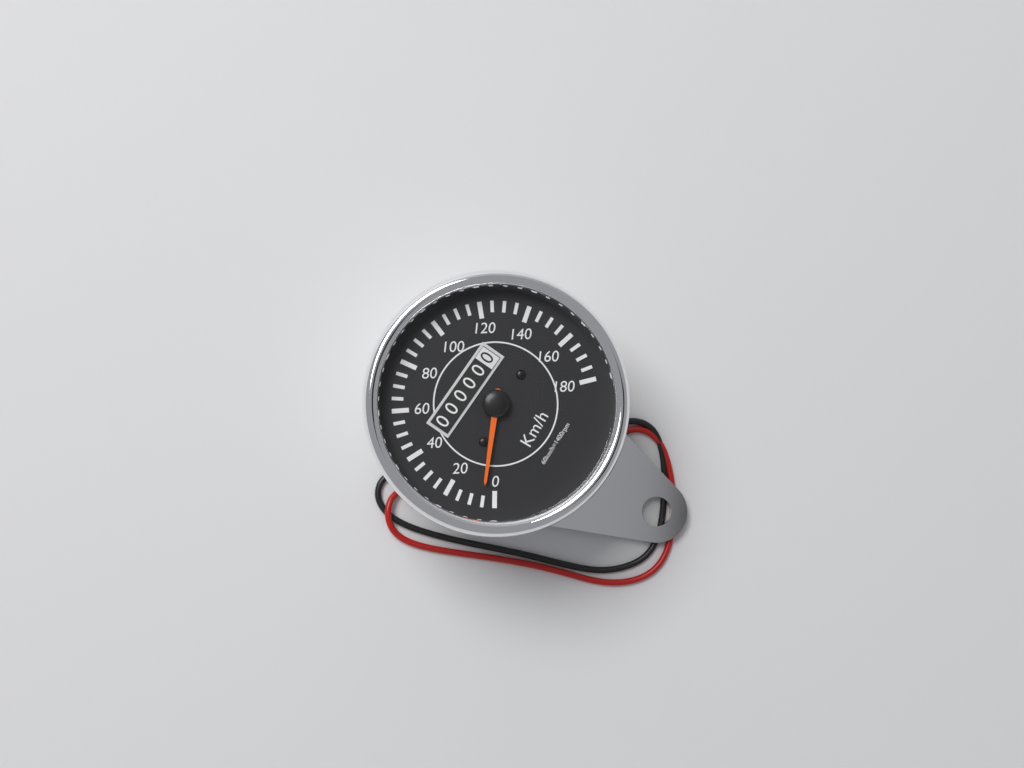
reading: 5 km/h
